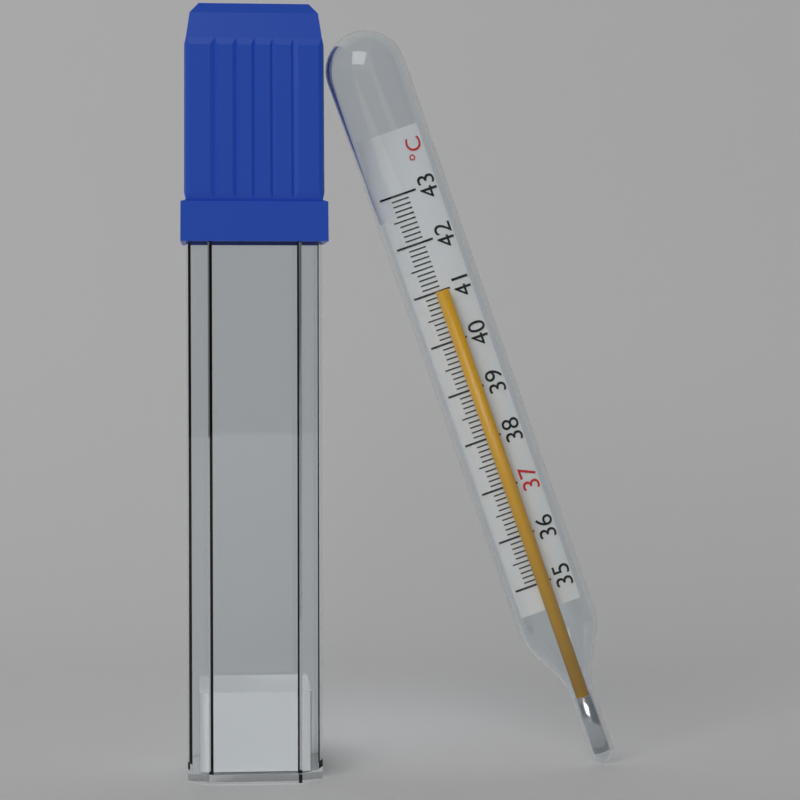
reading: 41.0 °C
